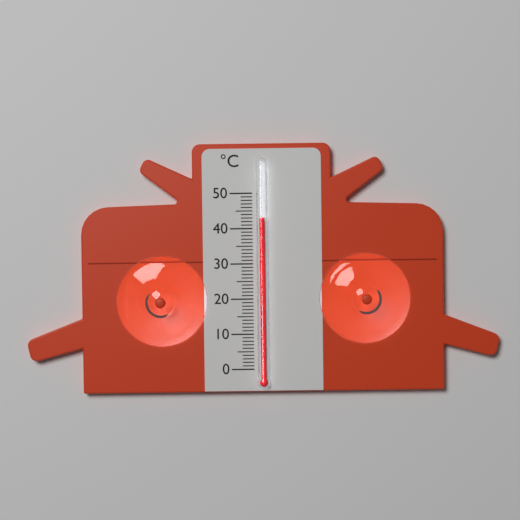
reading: 43 °C
